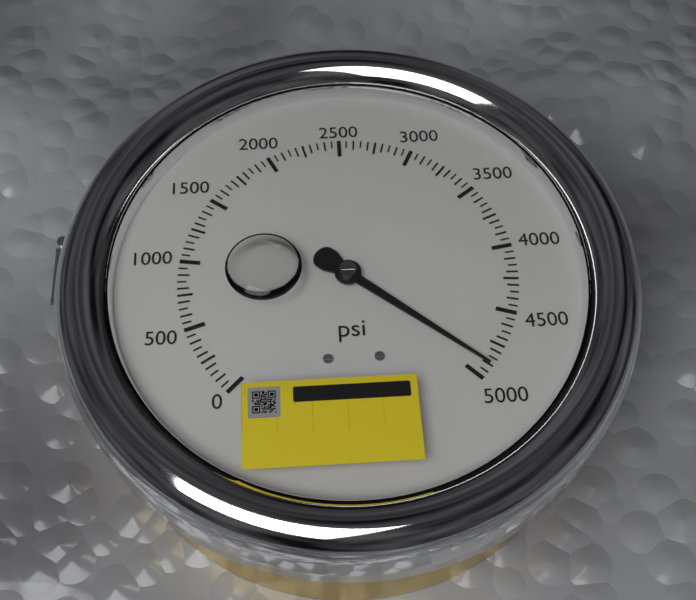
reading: 4900 psi
